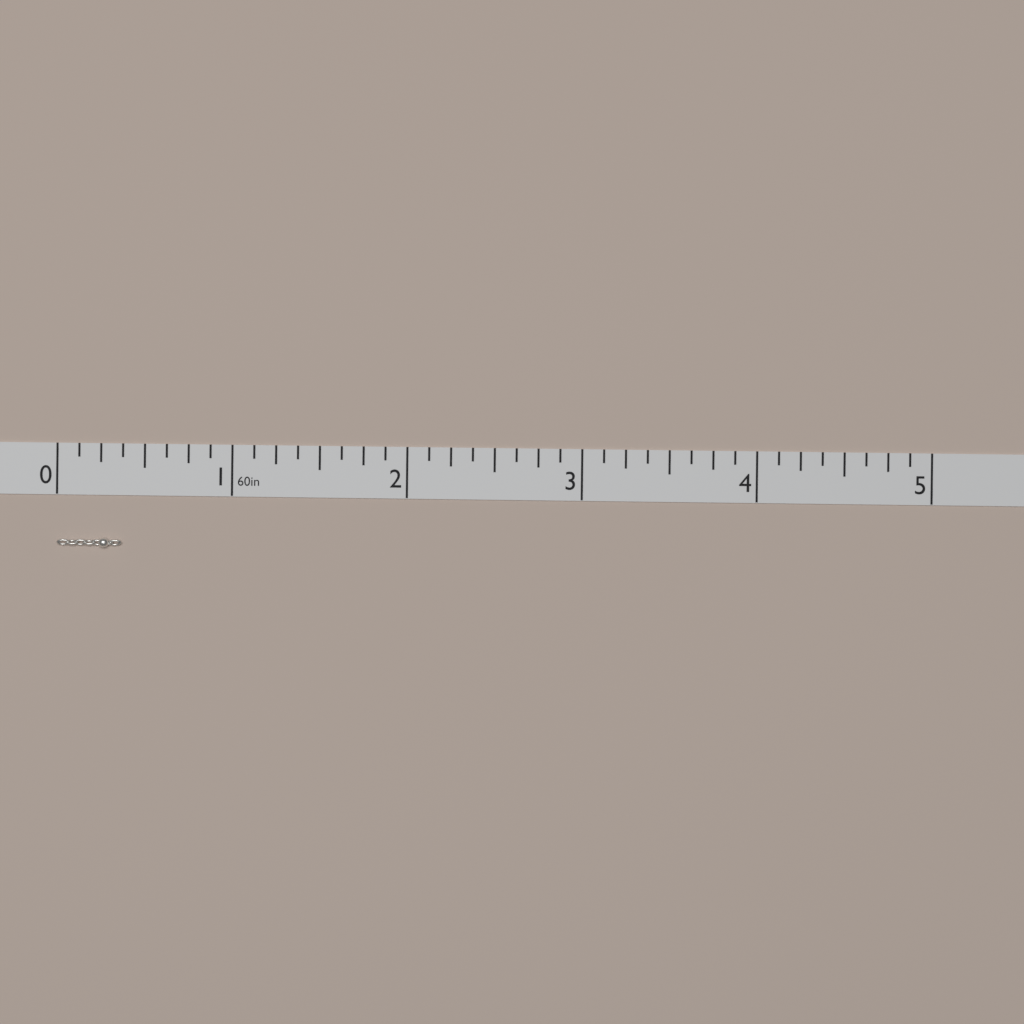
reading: 0.375 in
